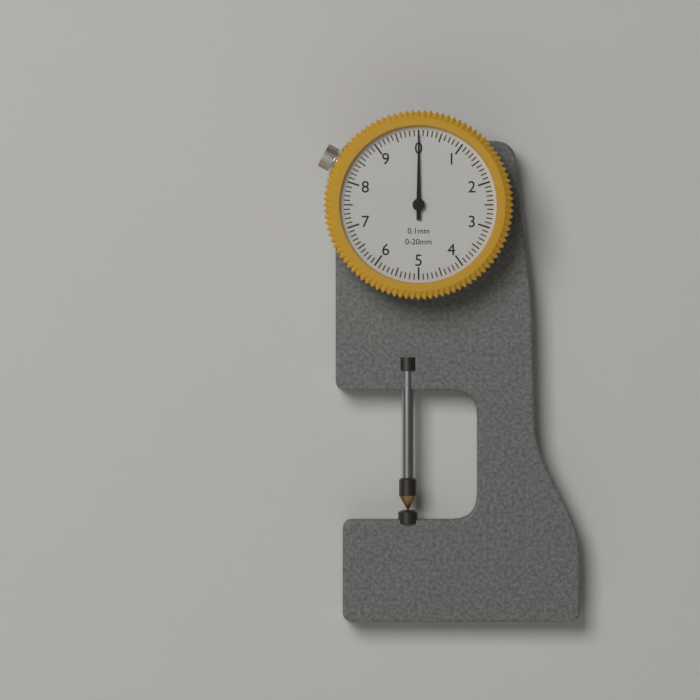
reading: 0.0 mm
